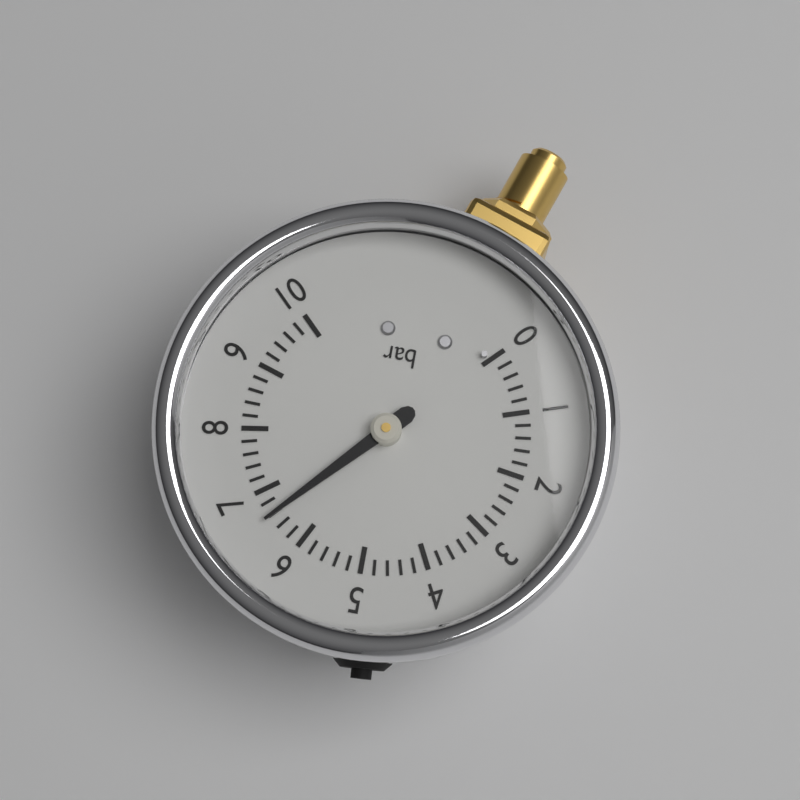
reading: 6.6 bar
